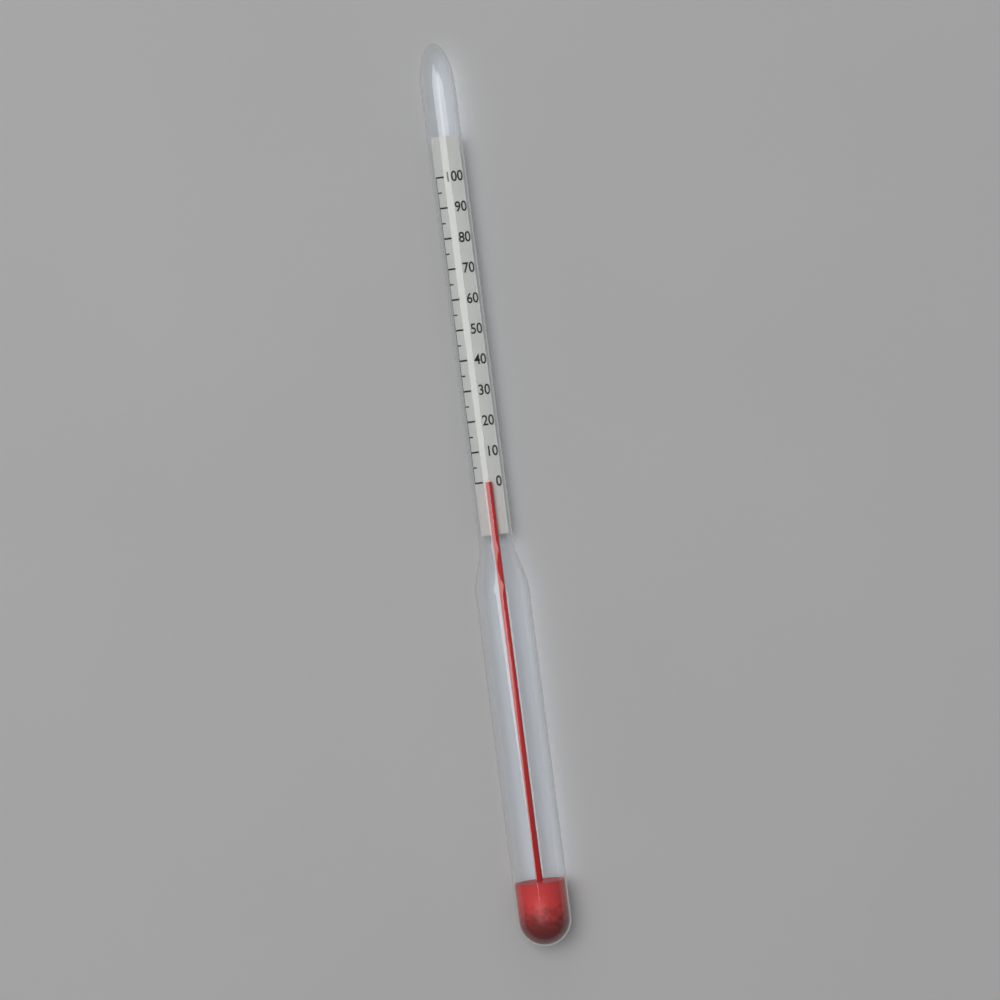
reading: 0 (no unit)
